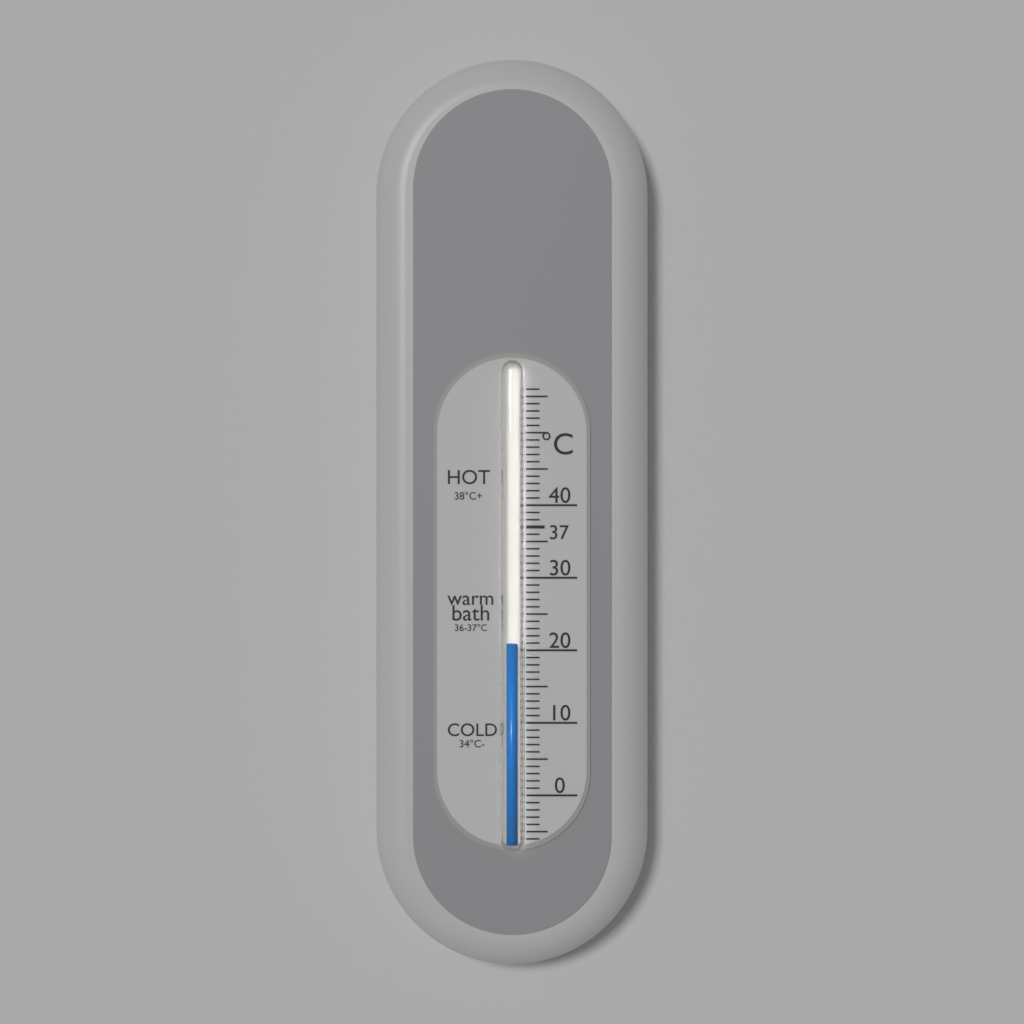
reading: 21 °C
